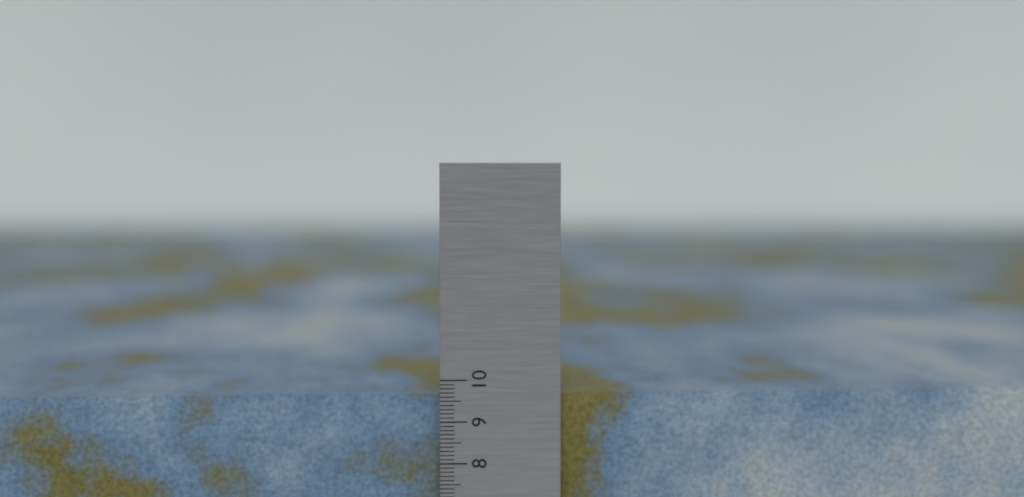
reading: 9.6 (no unit)
